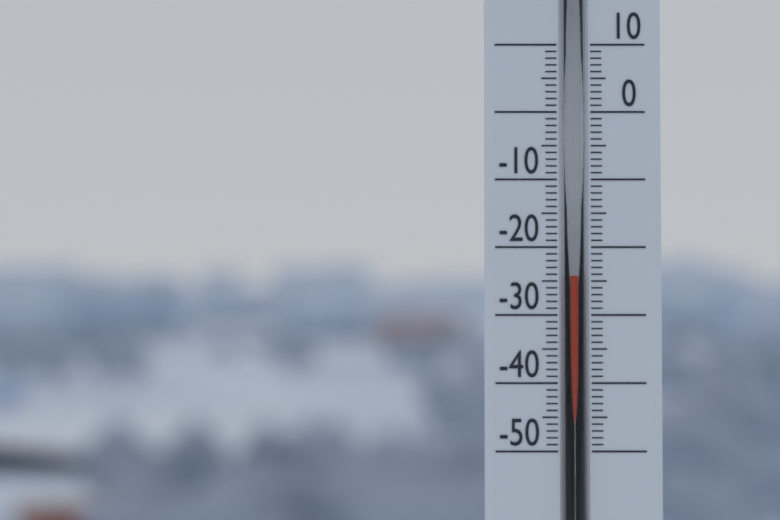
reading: -24 (no unit)
